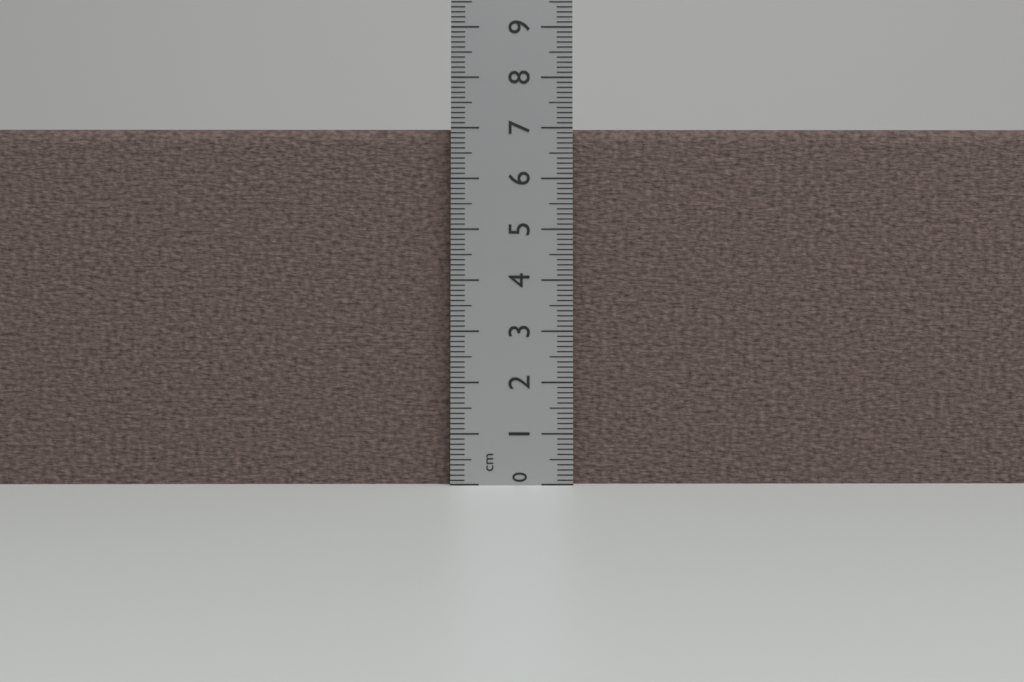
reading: 7.0 cm
